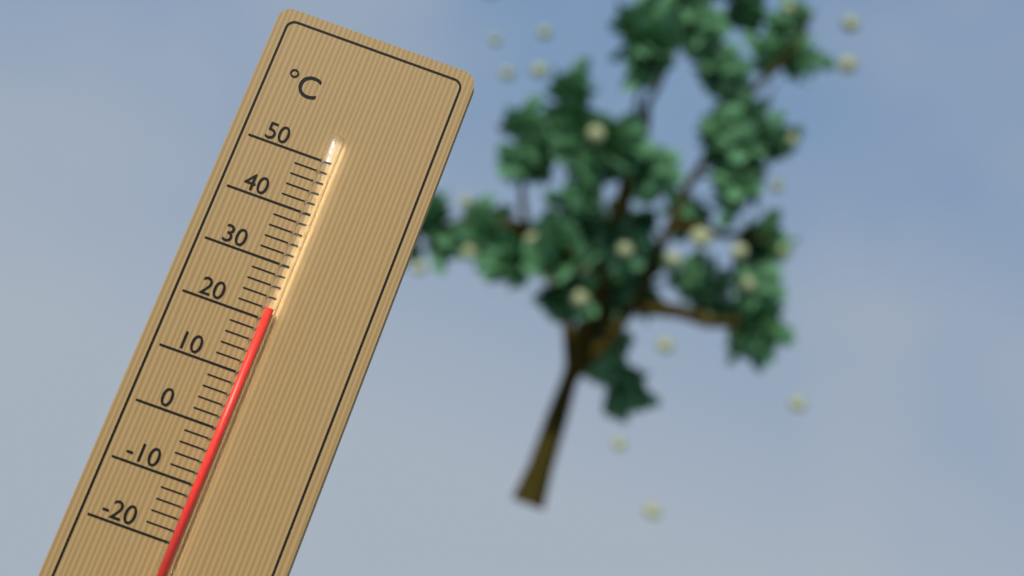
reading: 22 °C
